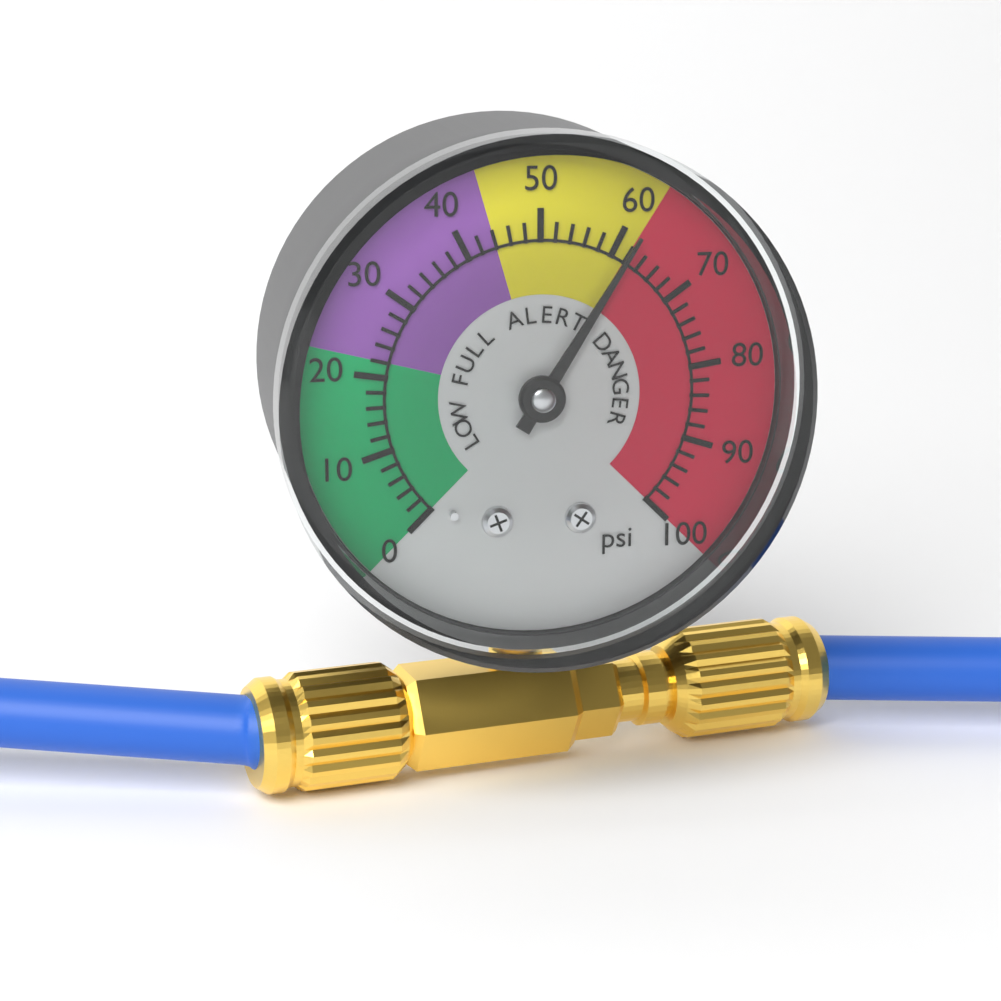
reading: 62 psi
